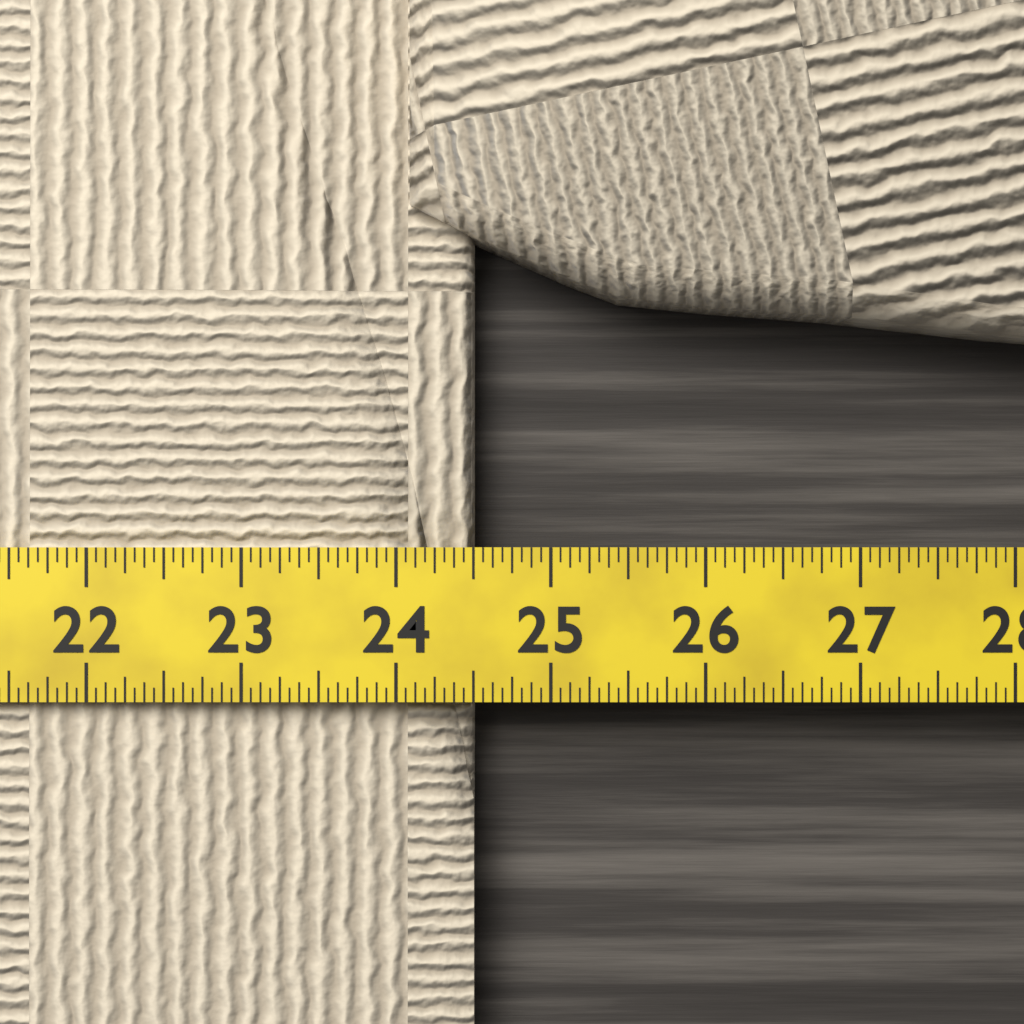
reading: 24.5000 (no unit)
